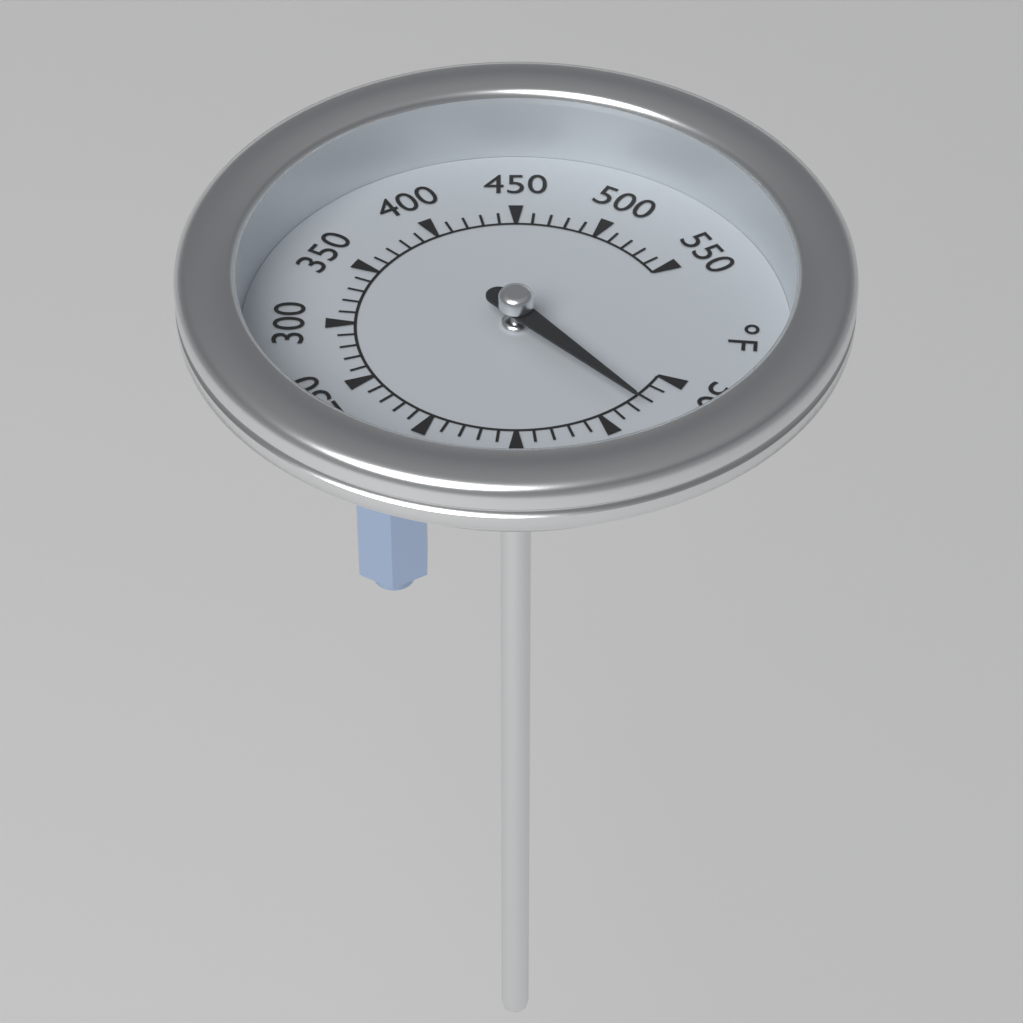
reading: 80 °F
